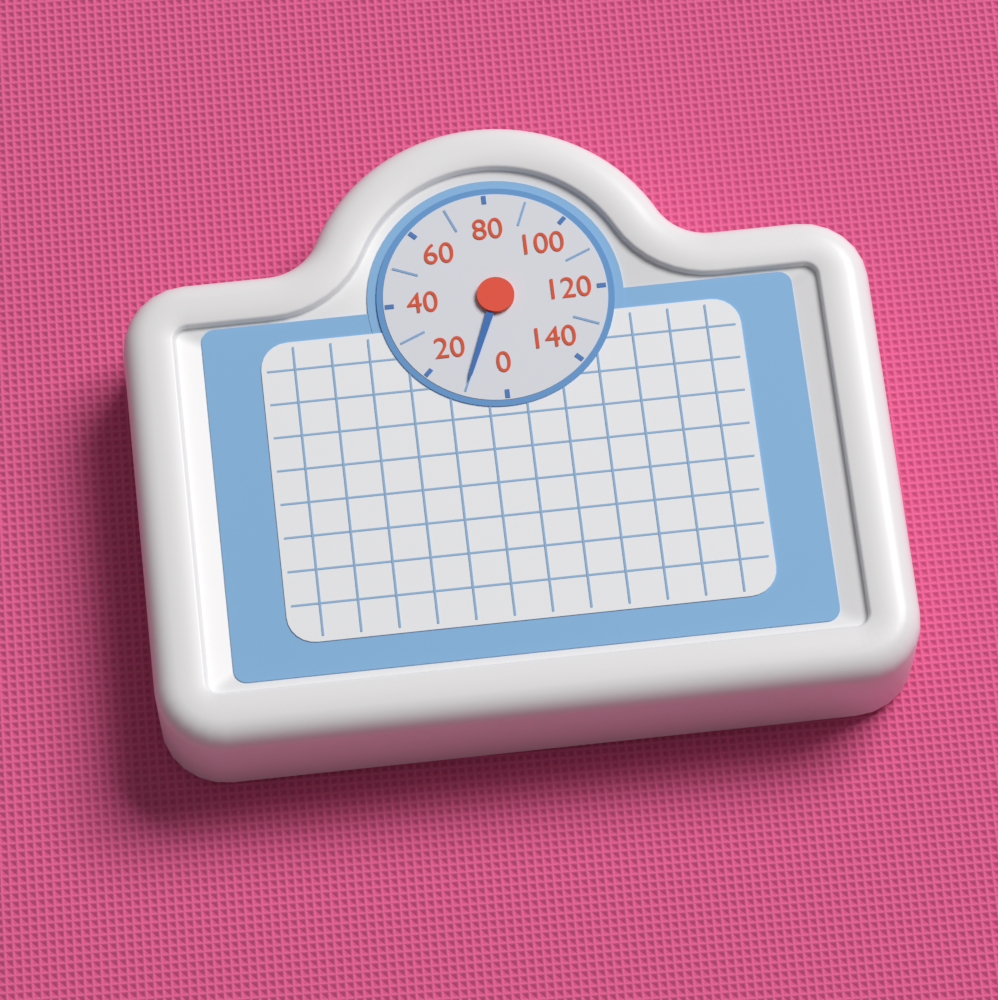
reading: 10 (no unit)
